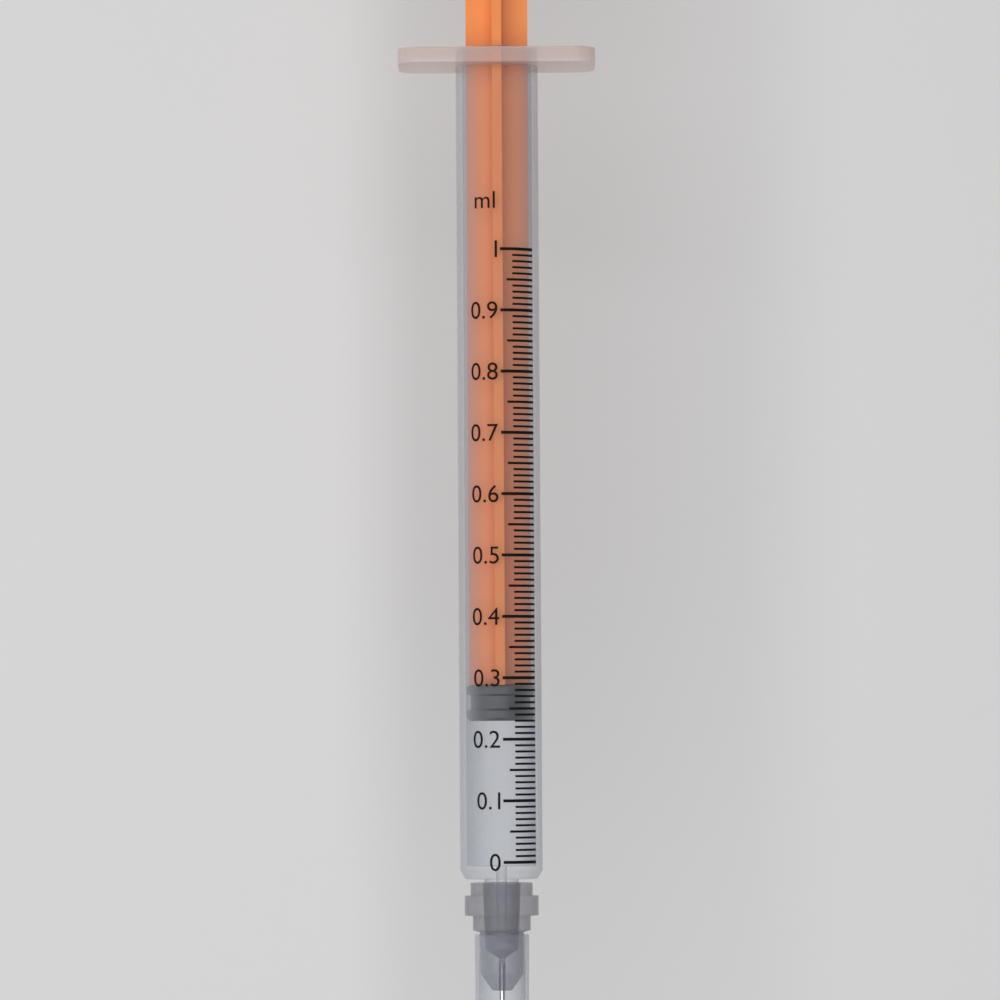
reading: 0.23 ml
